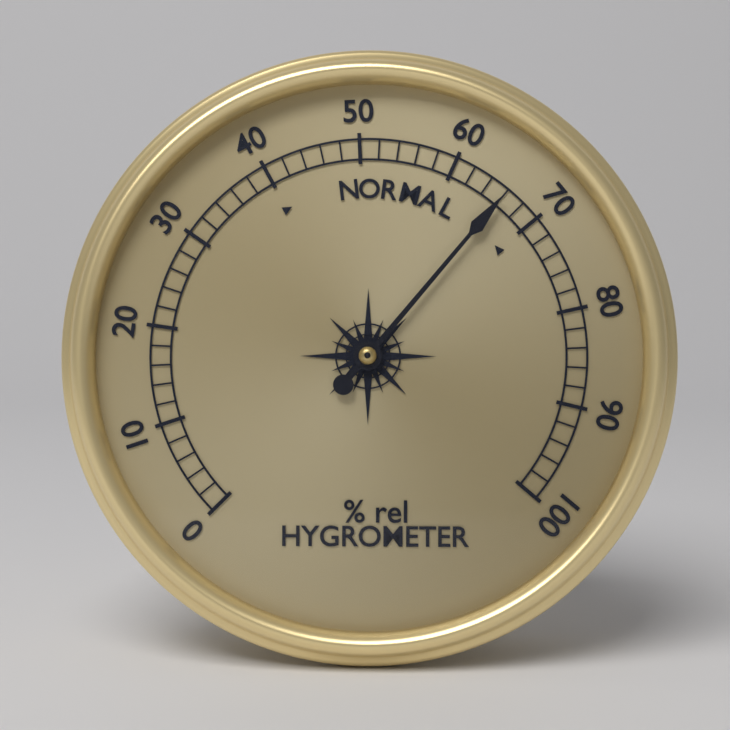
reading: 66 % rel
